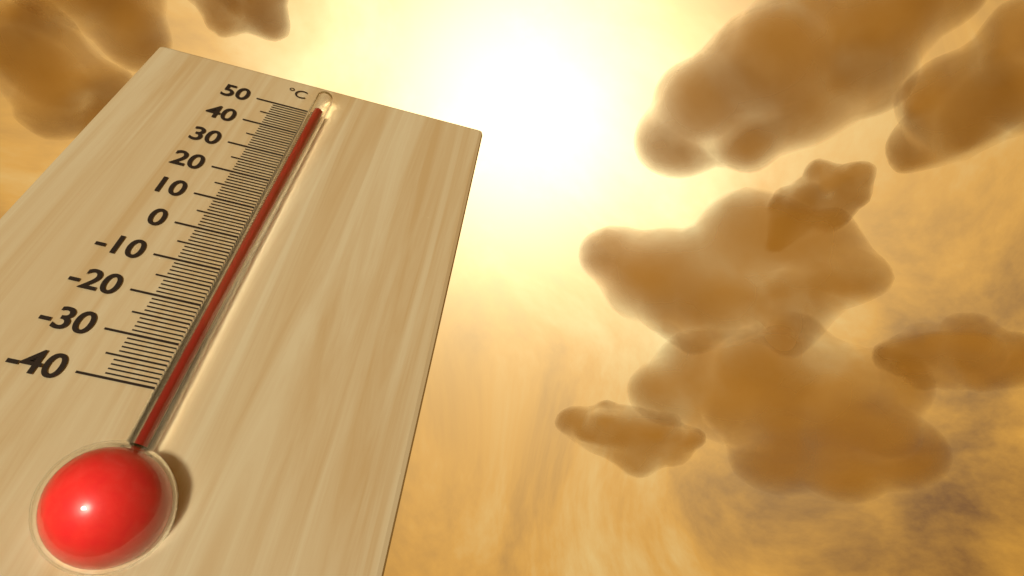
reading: 47 °C
